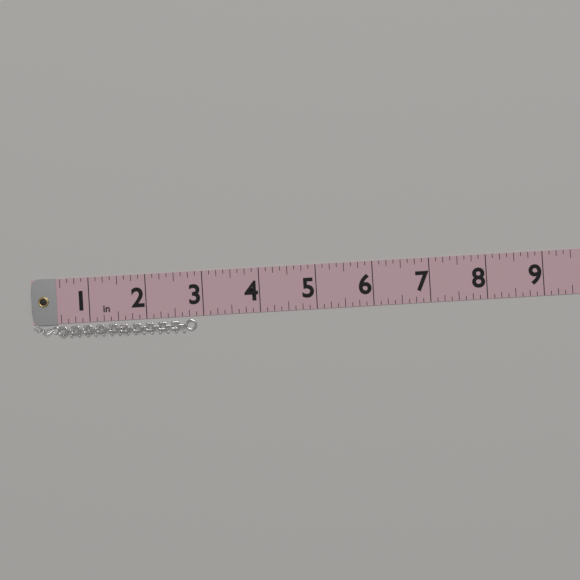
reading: 2.875 in
